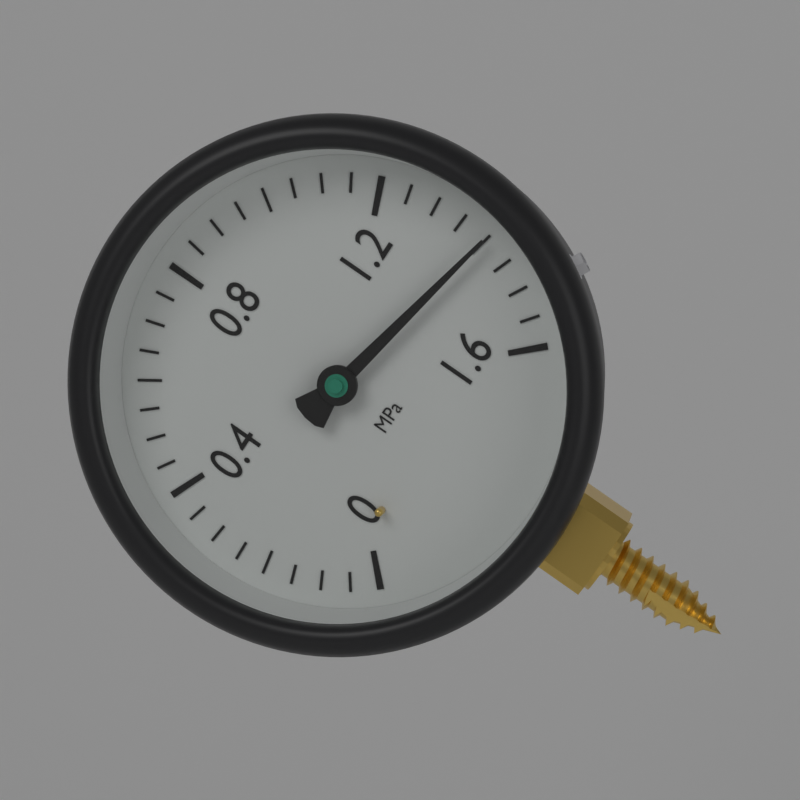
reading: 1.40 MPa
